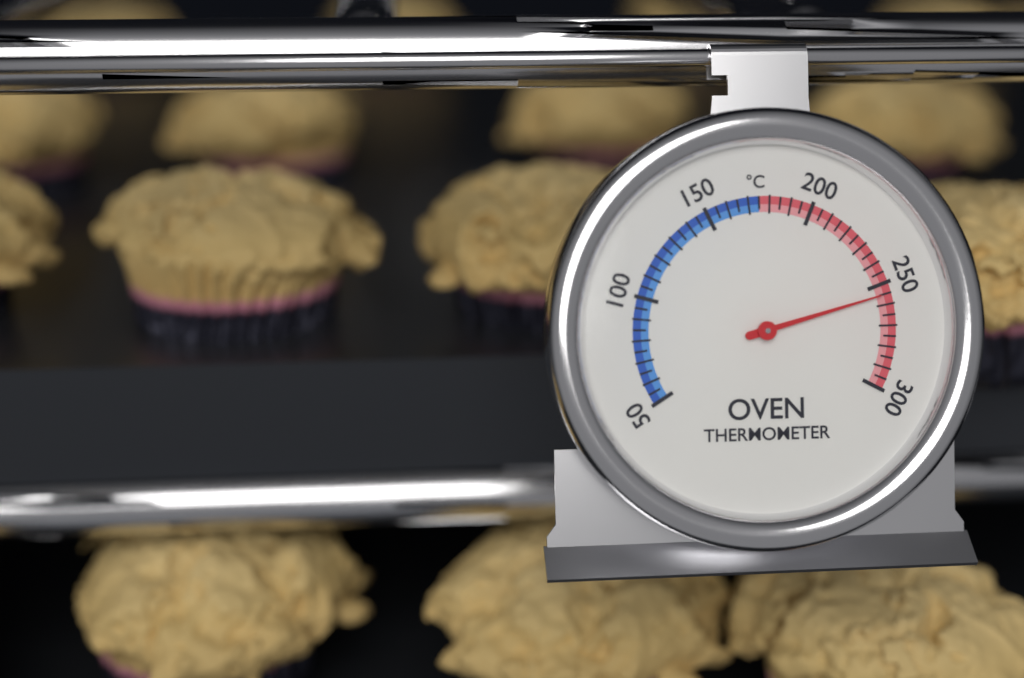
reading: 255 °C
